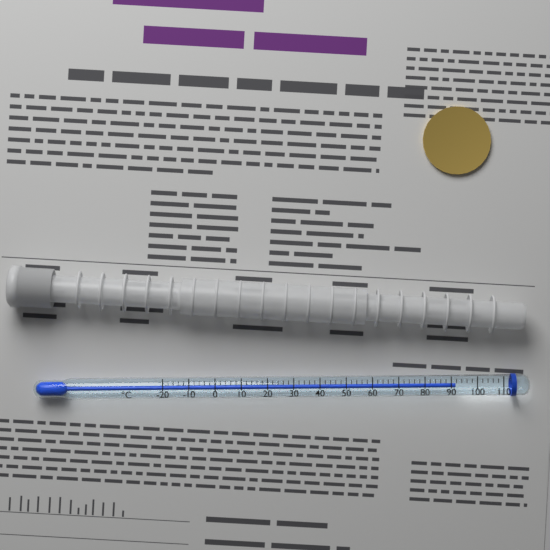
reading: 92 °C
